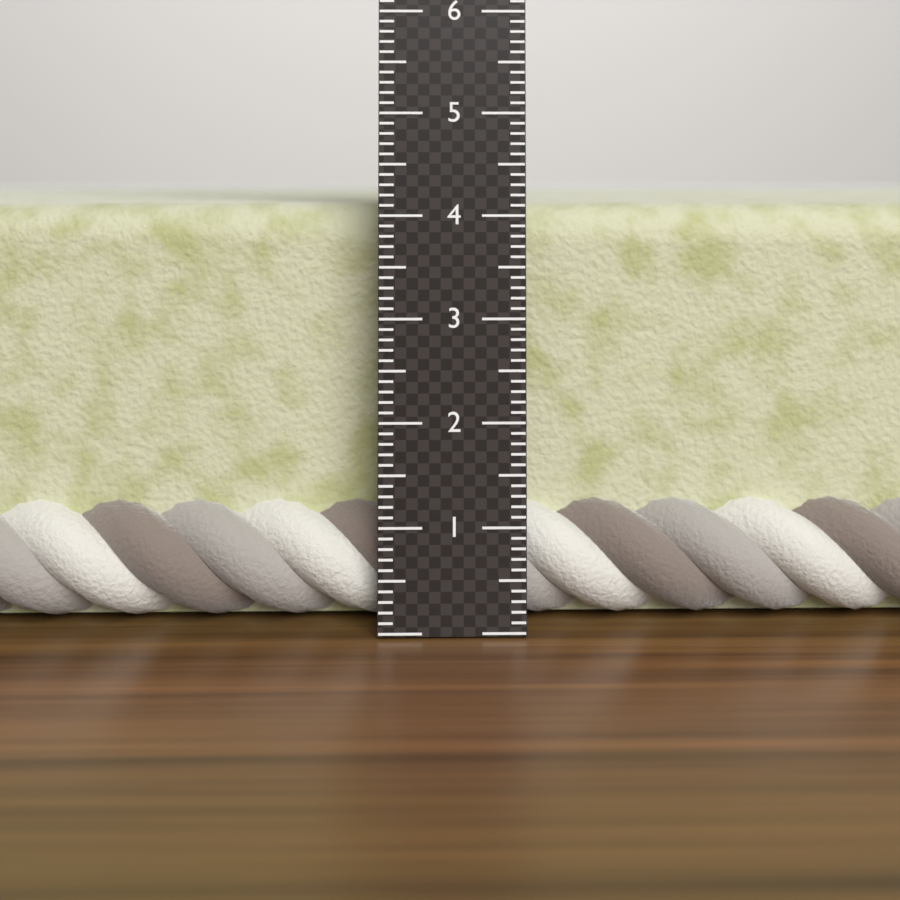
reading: 4.1 cm
